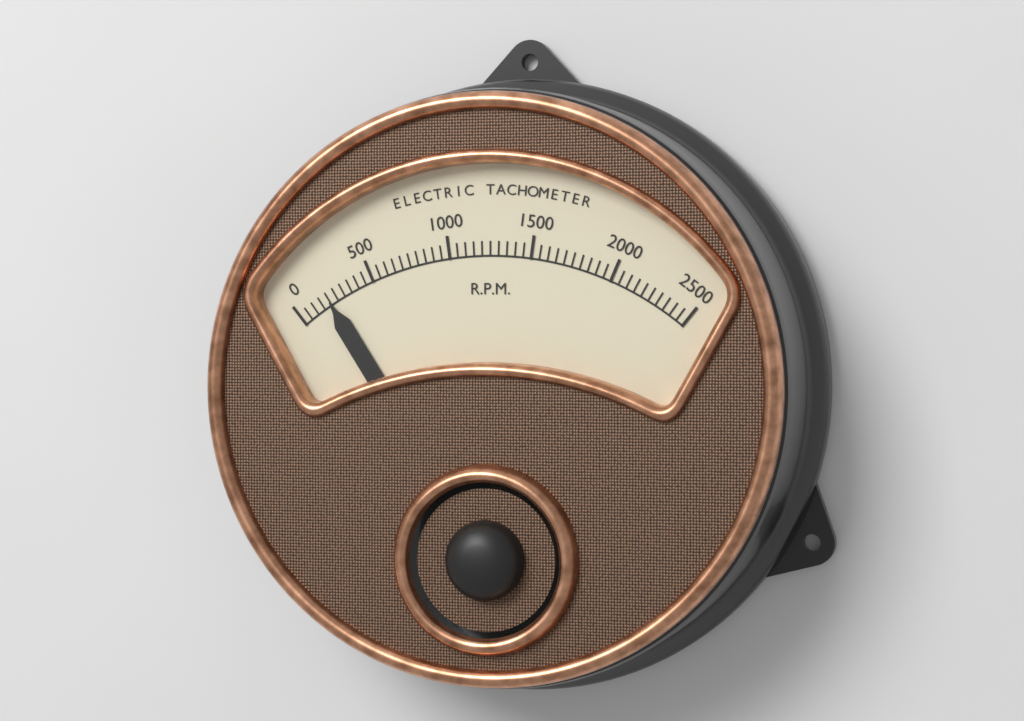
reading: 200 RPM
